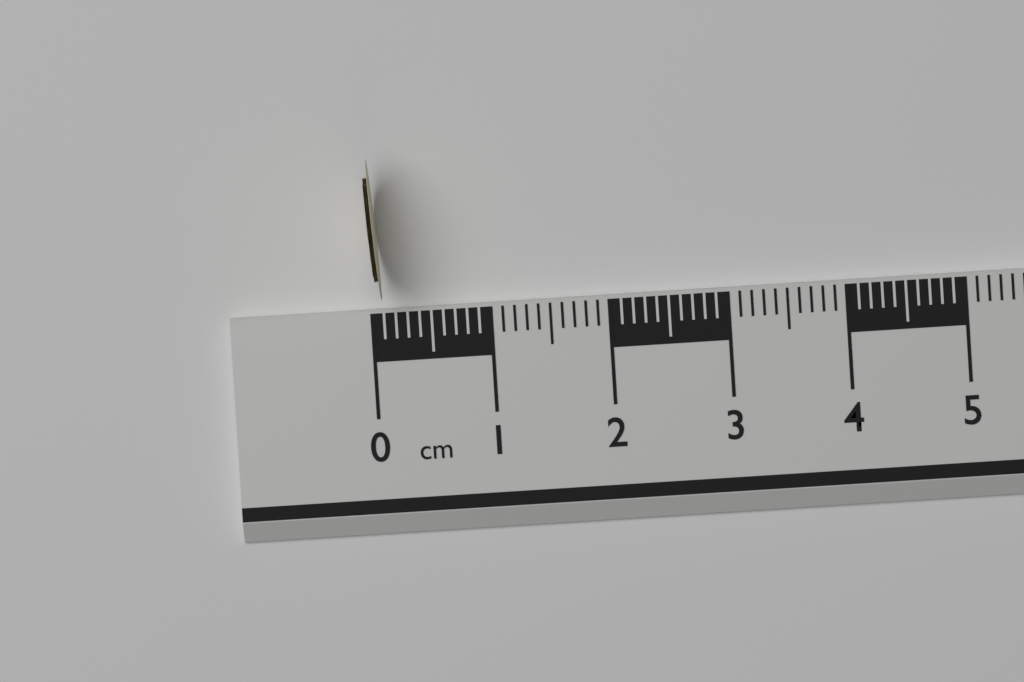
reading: 0.1 cm
